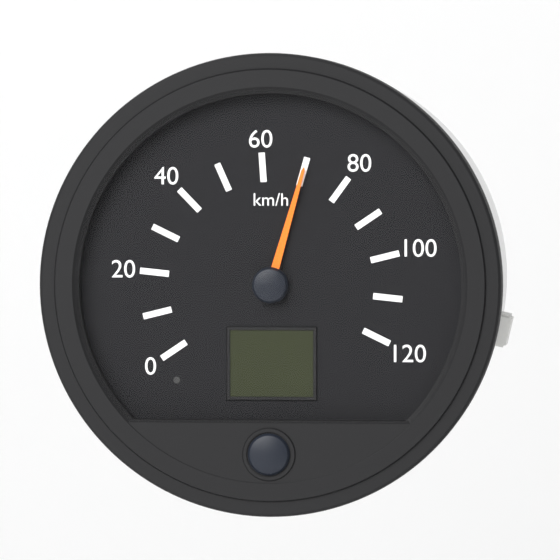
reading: 70 km/h
